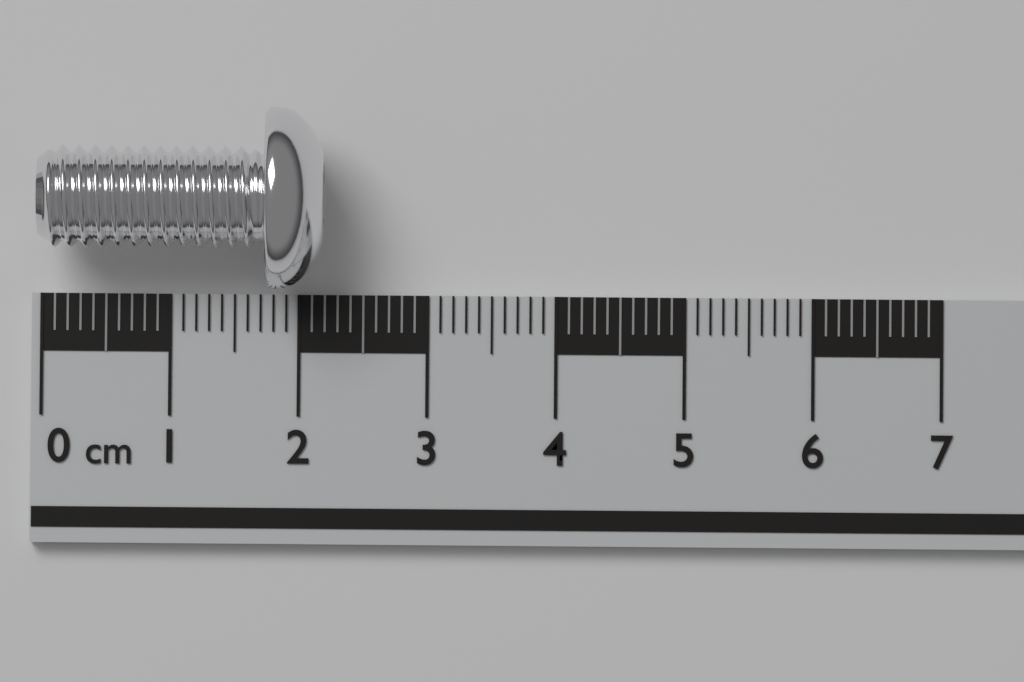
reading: 2.2 cm
